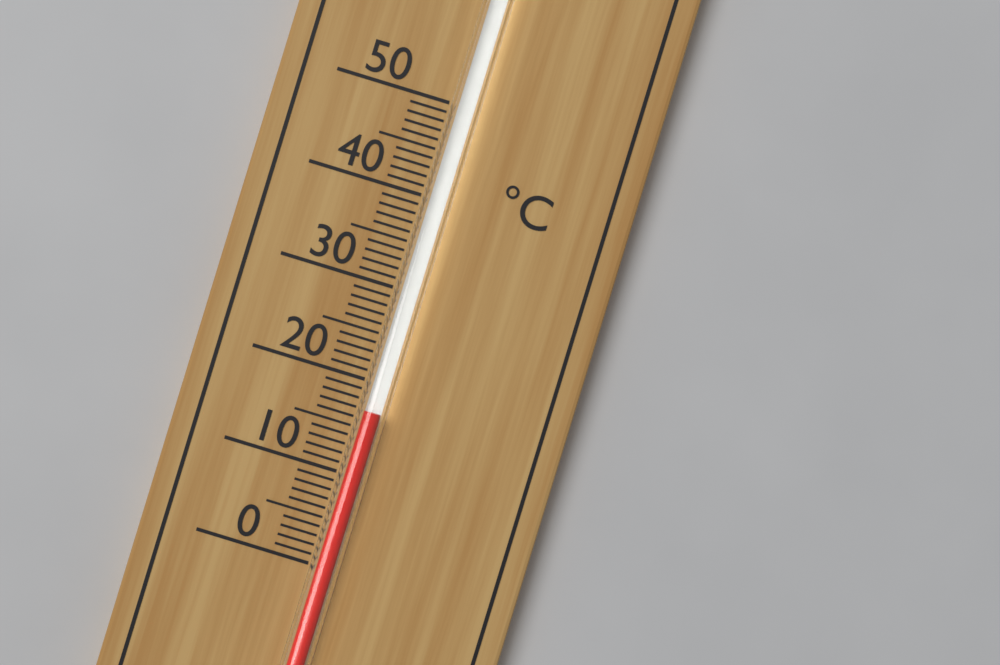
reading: 17 °C
